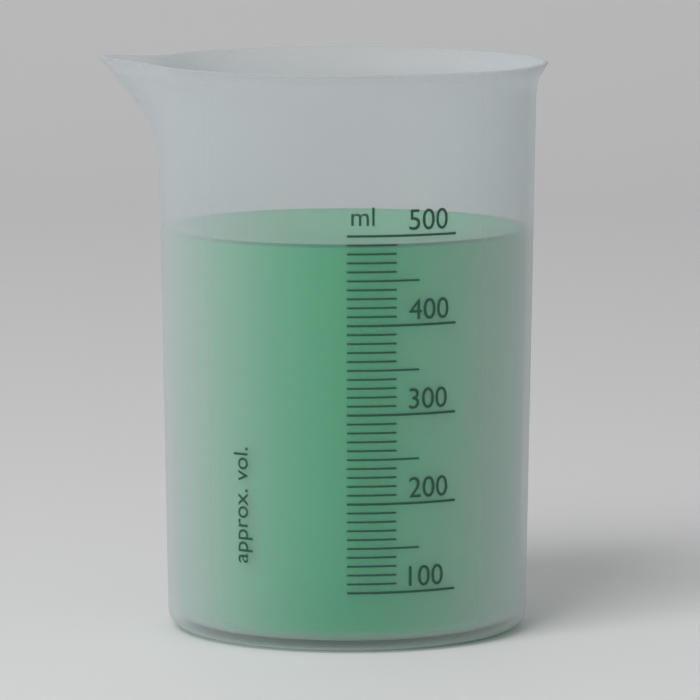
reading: 490 ml
